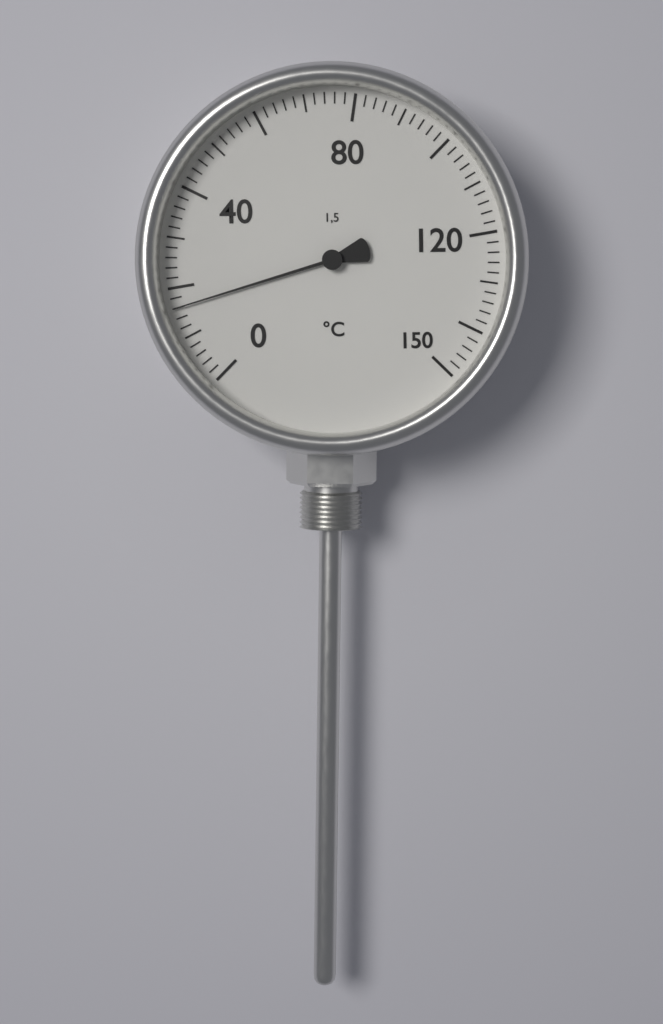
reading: 16 °C
